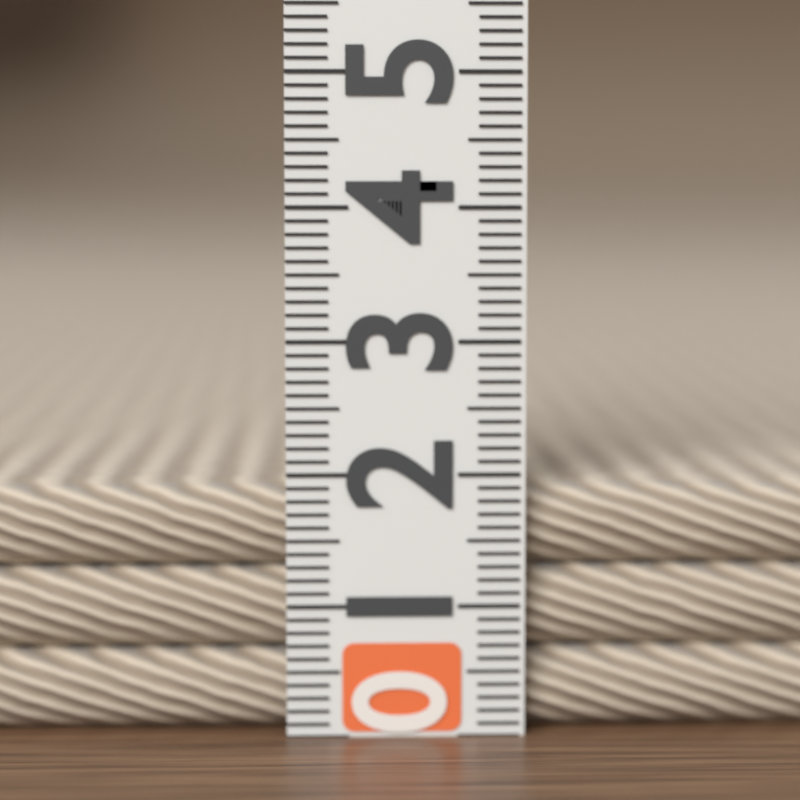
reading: 1.9 (no unit)
